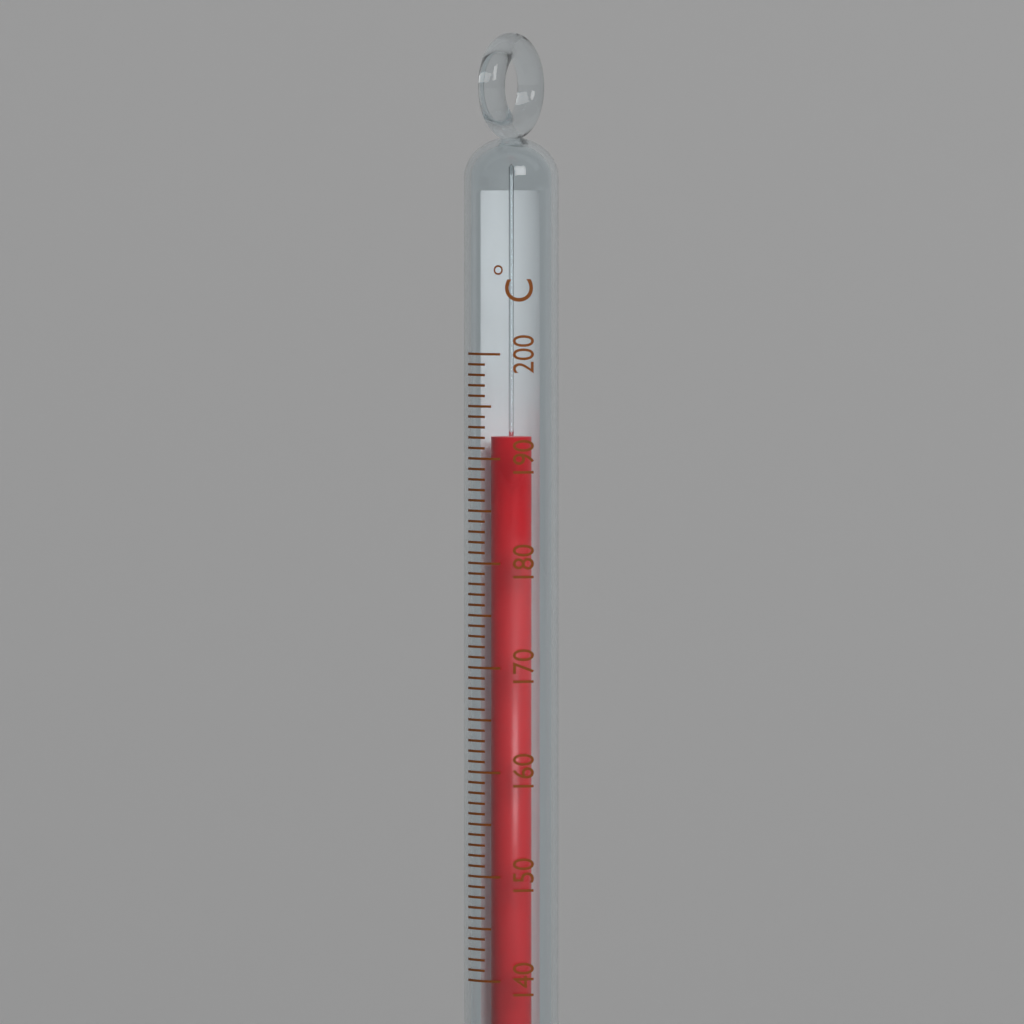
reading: 192 °C
